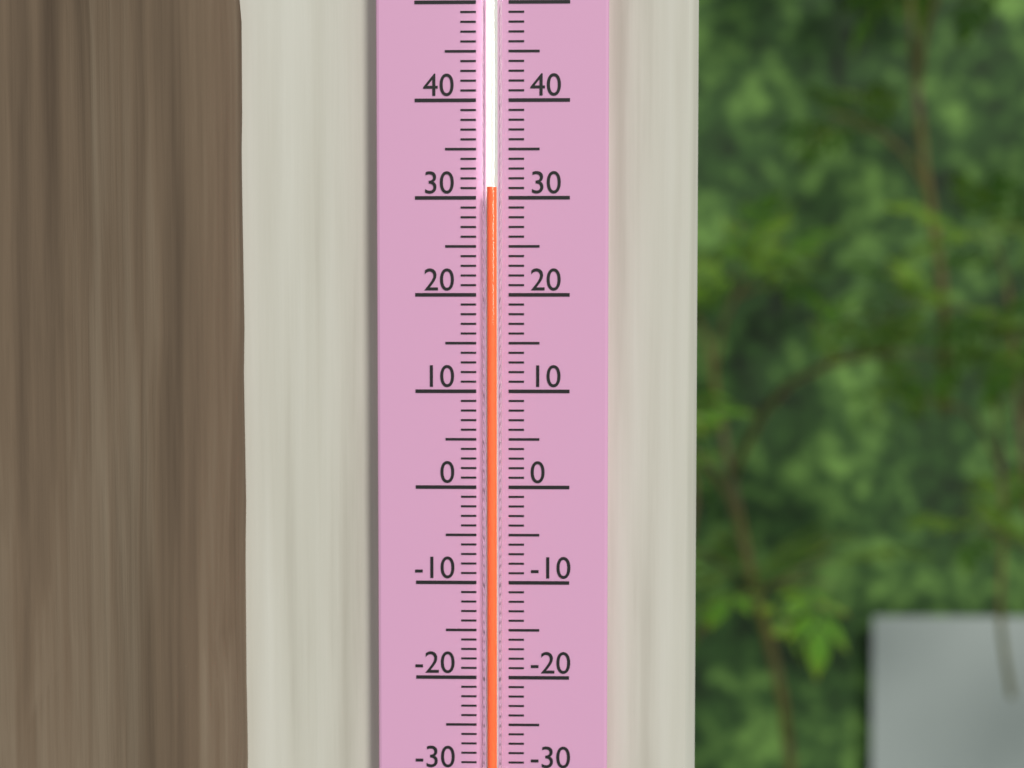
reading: 31 (no unit)
